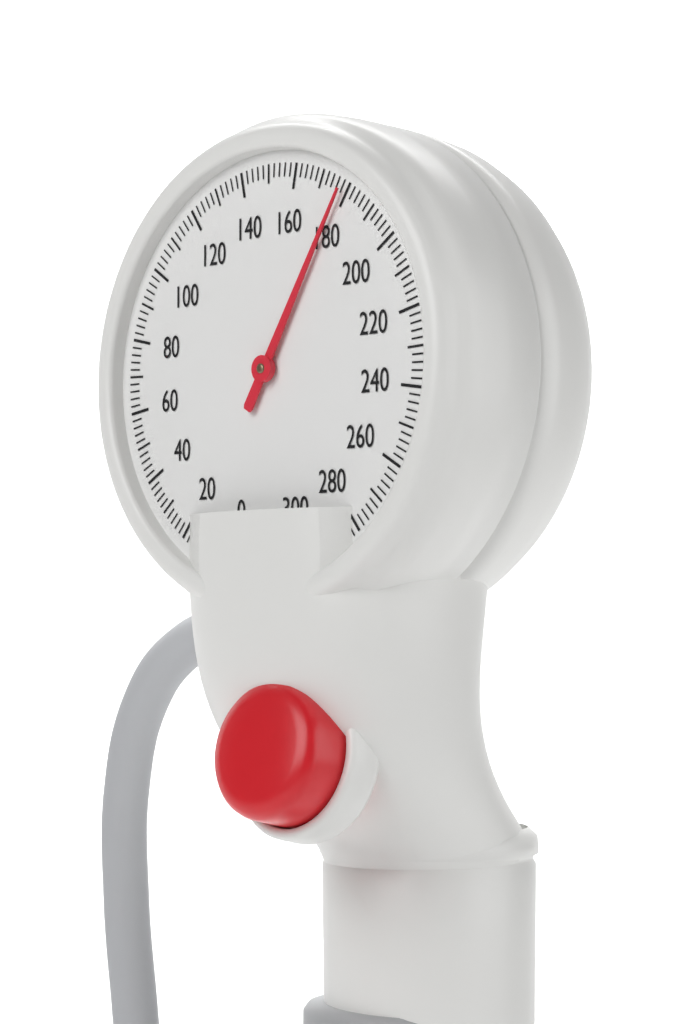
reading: 178 mmHg
